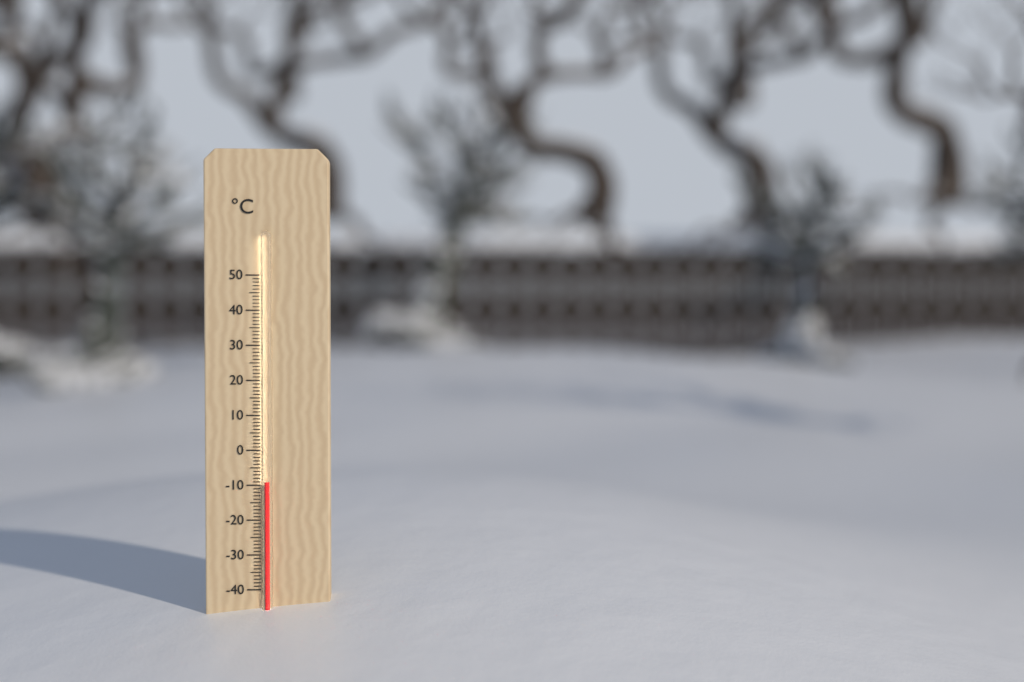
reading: -9 °C
